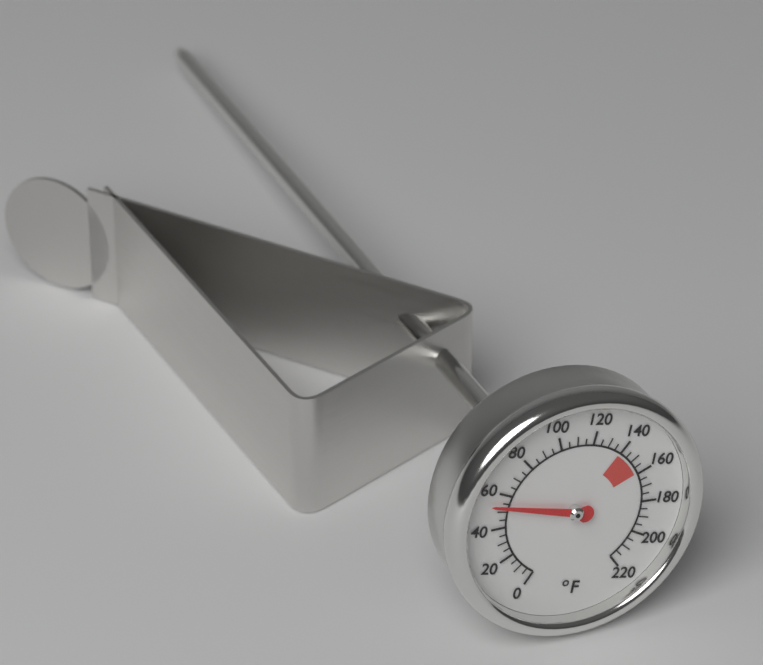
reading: 53 °F
